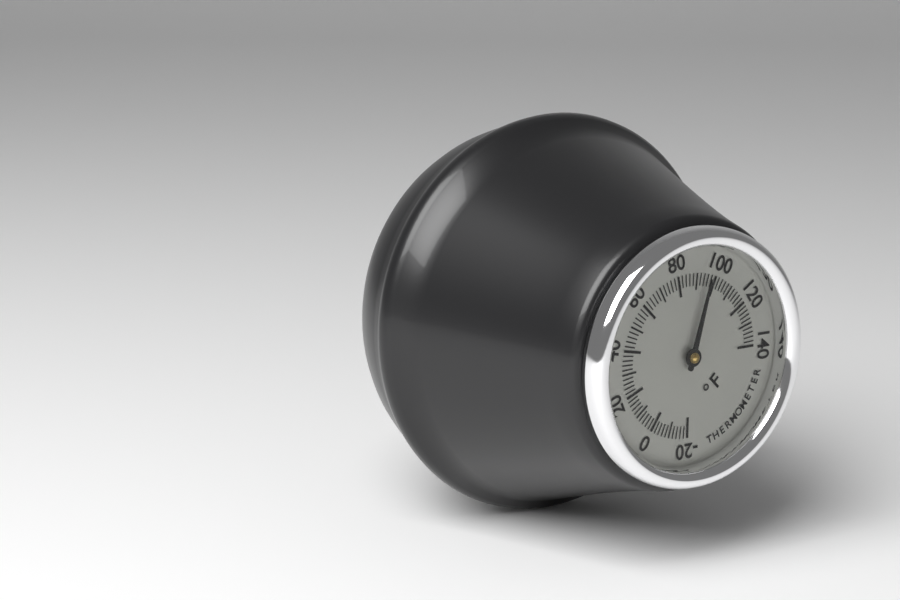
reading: 96 °F
